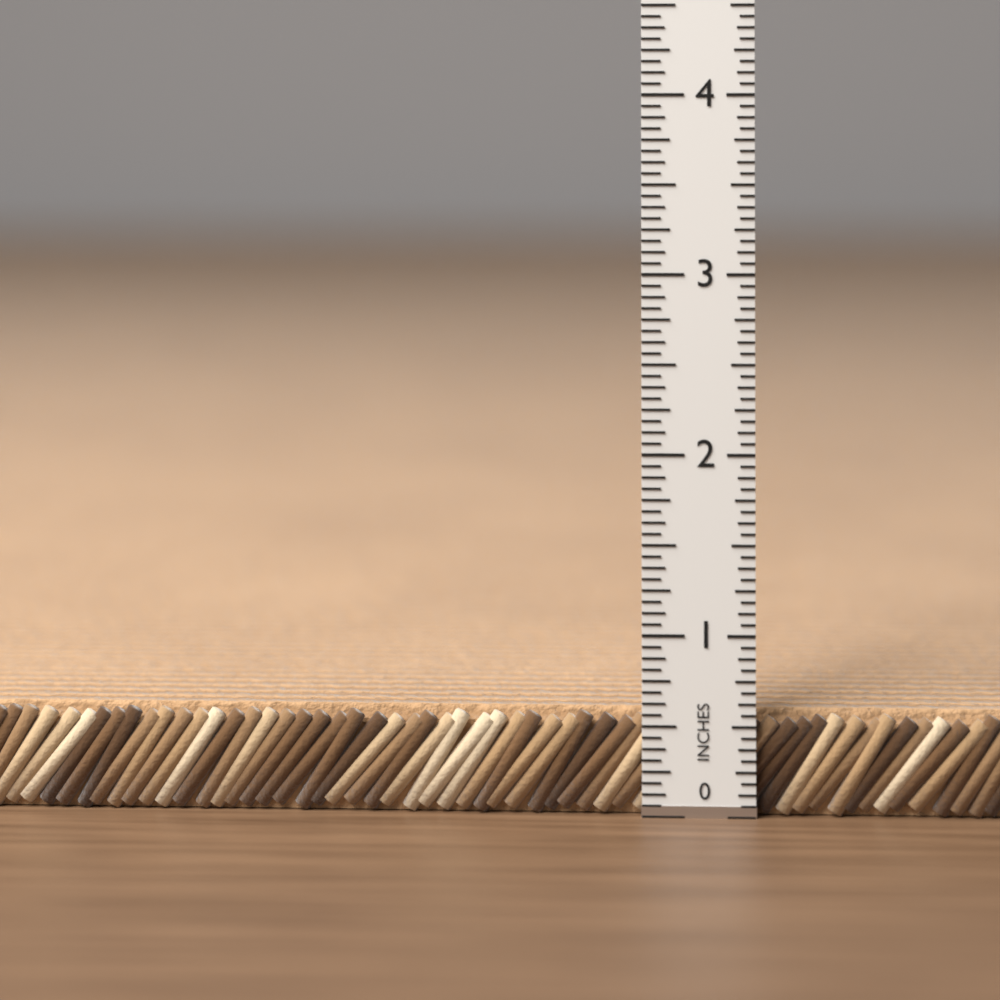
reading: 0.5625 in
